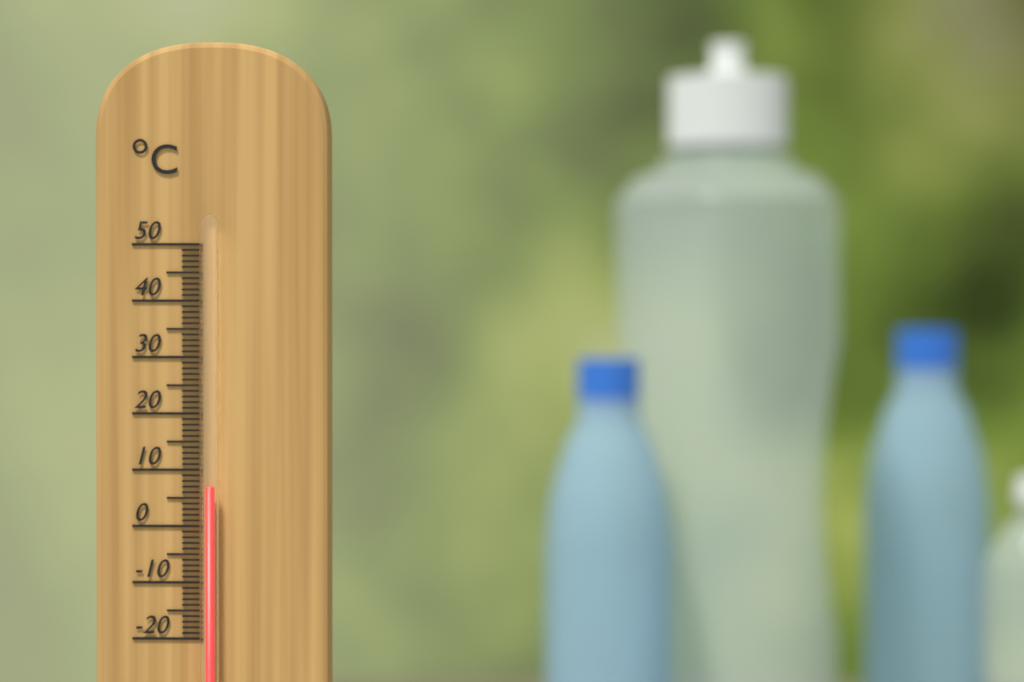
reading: 7 °C
